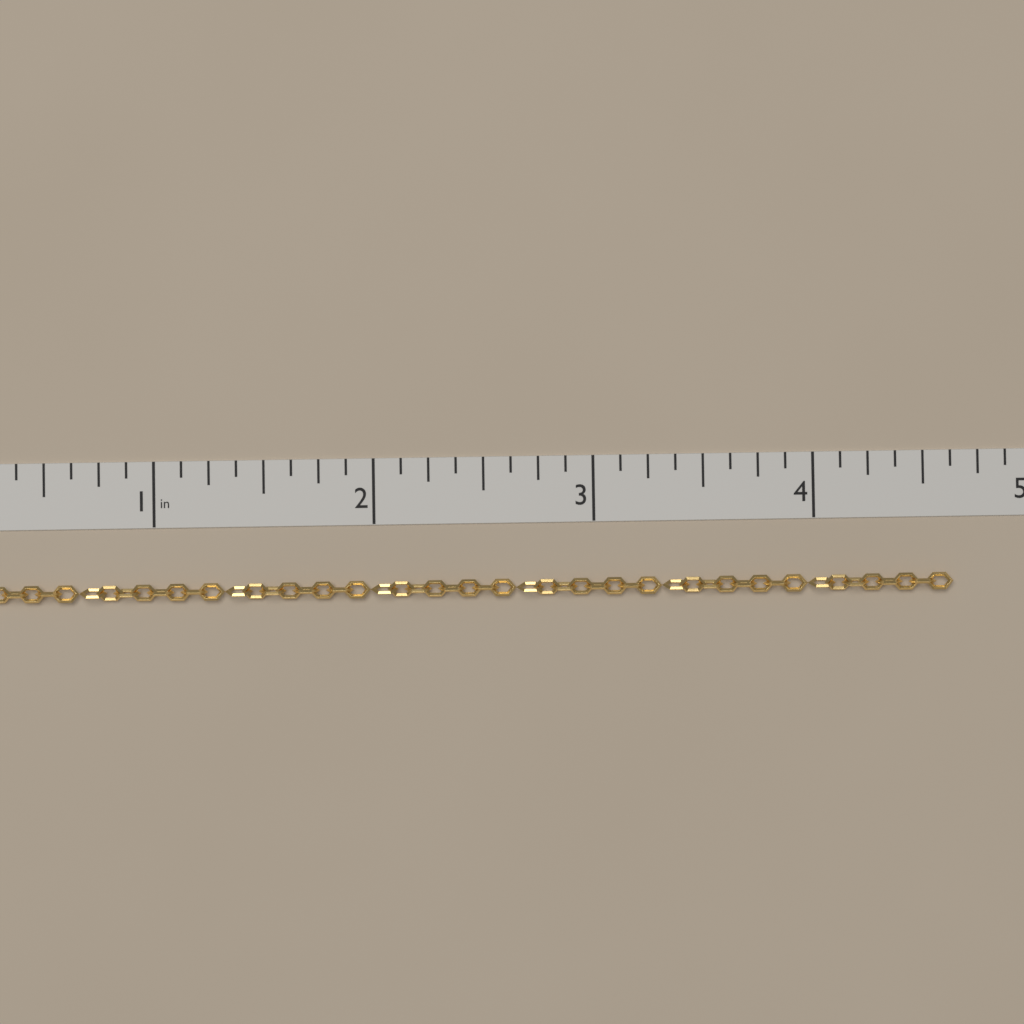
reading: 4.625 in
